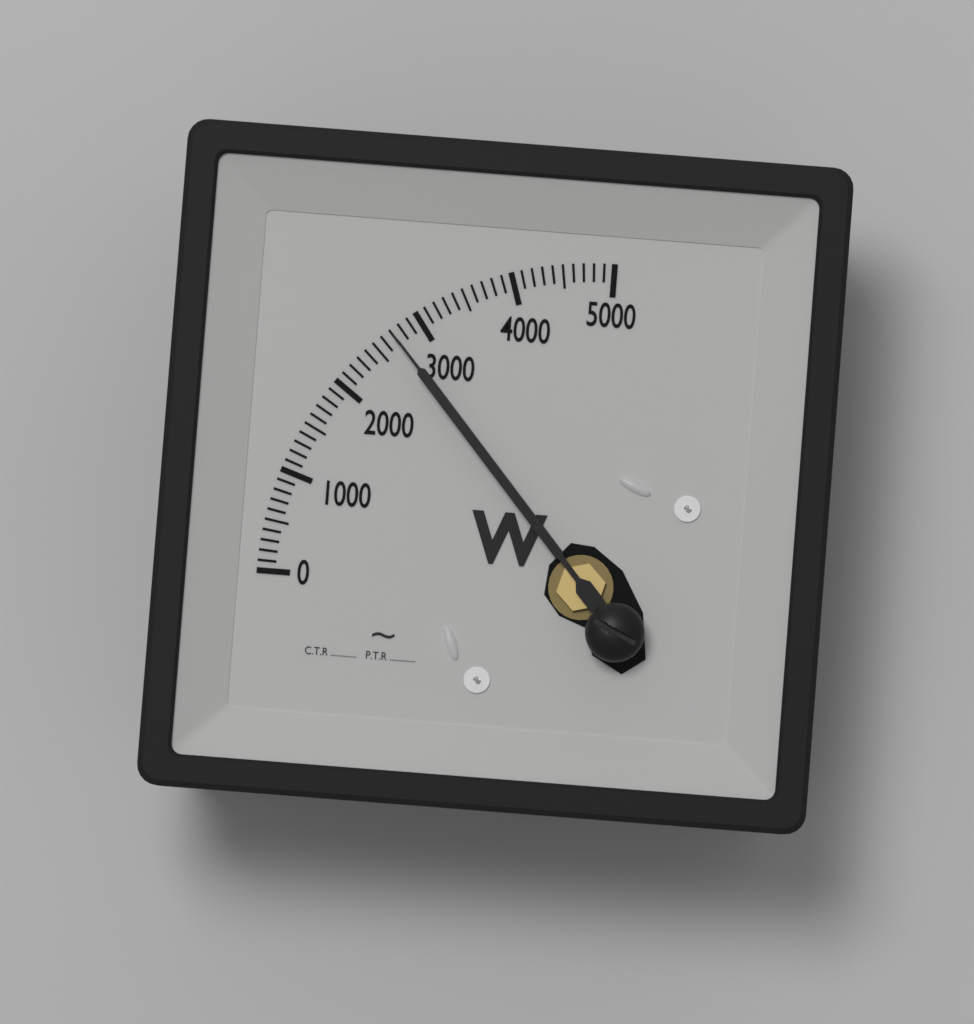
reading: 2700 W
